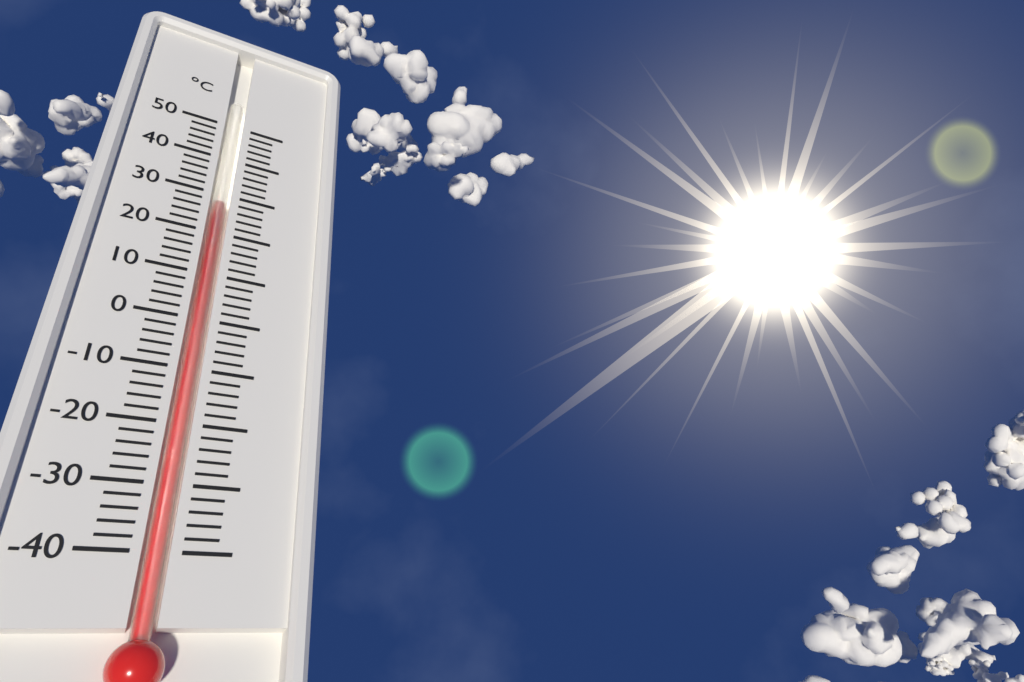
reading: 28 °C
